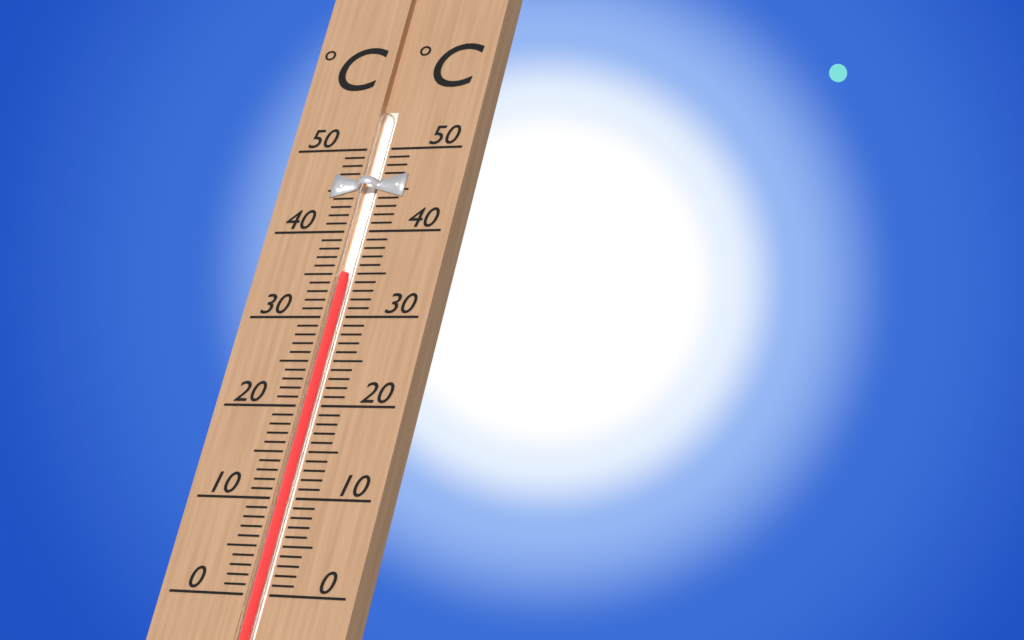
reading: 35 °C
